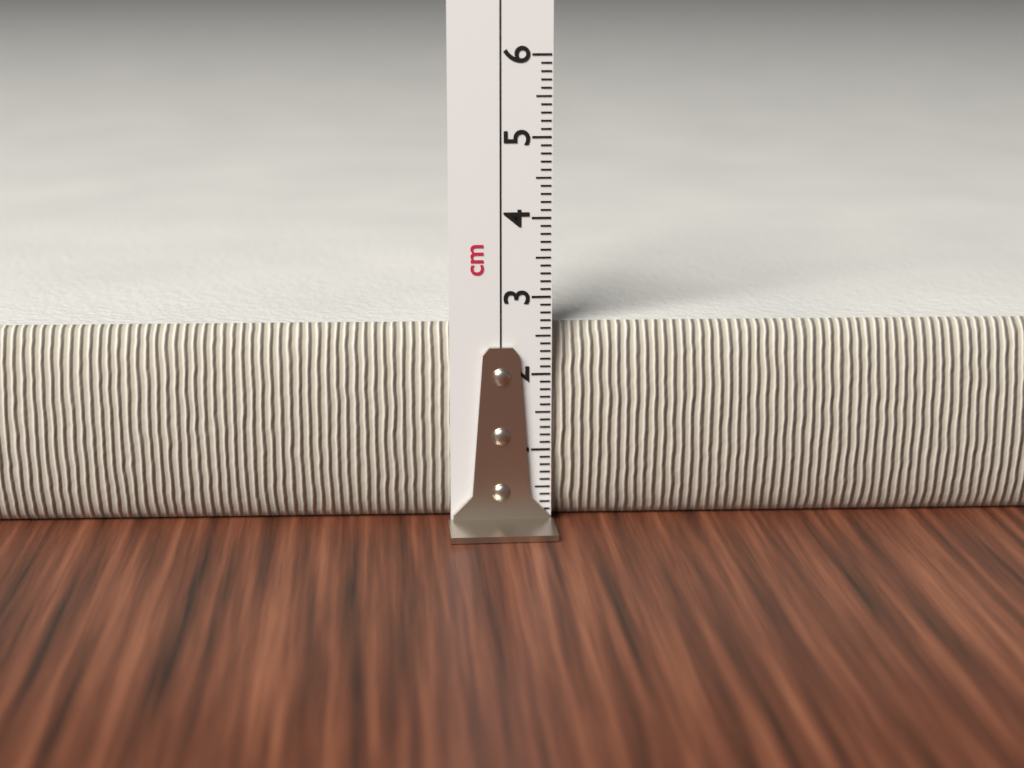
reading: 2.6 cm
